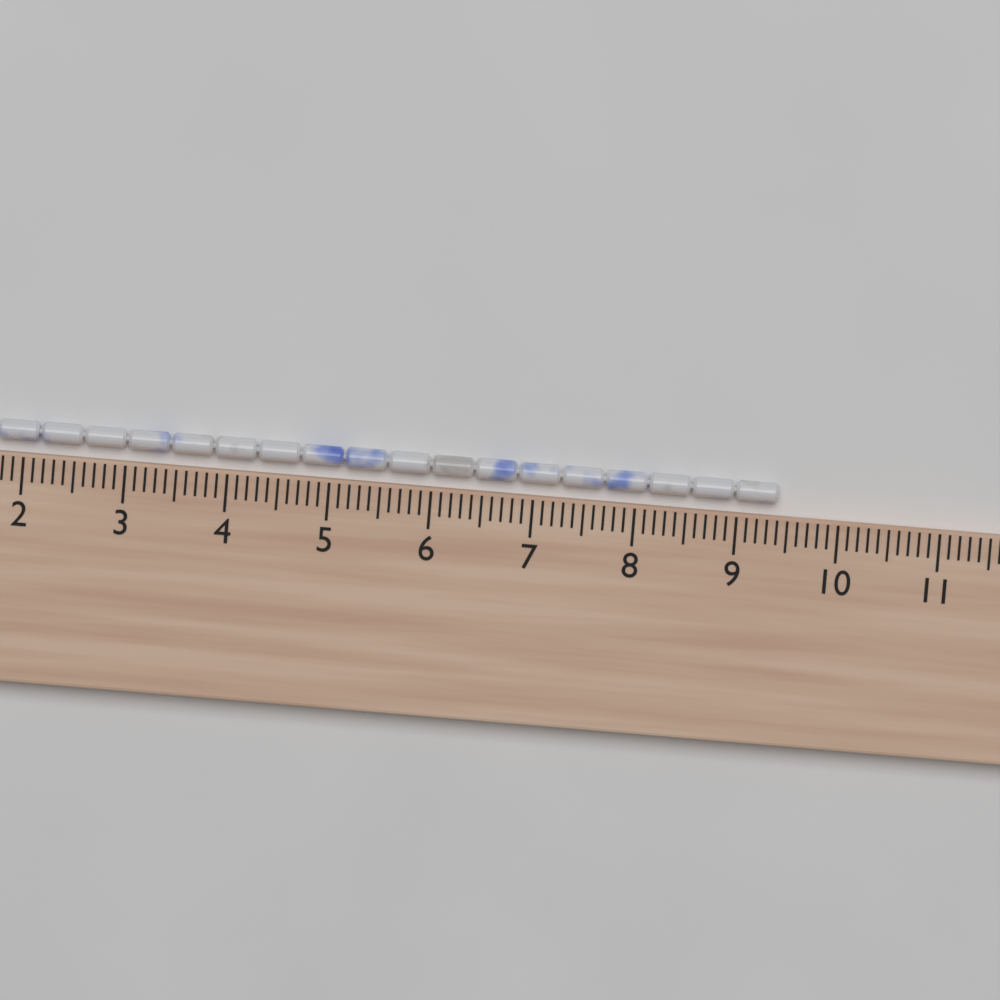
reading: 9.4 cm
